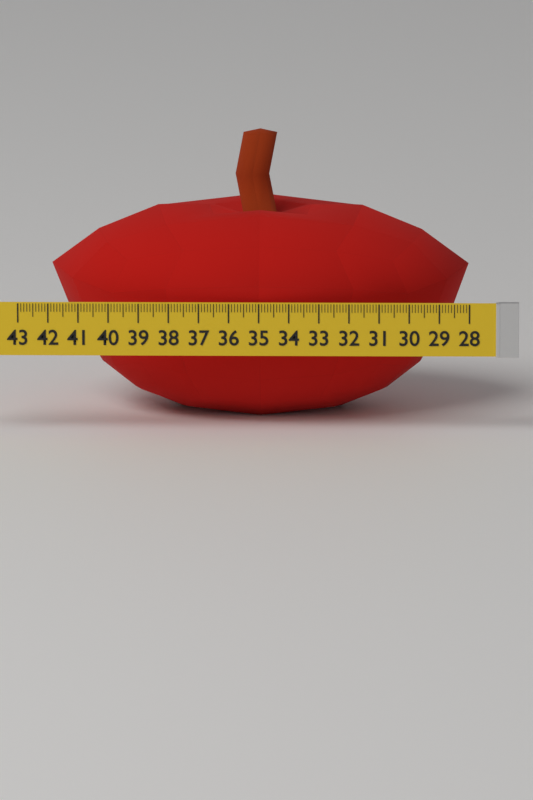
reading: 42.0 (no unit)
